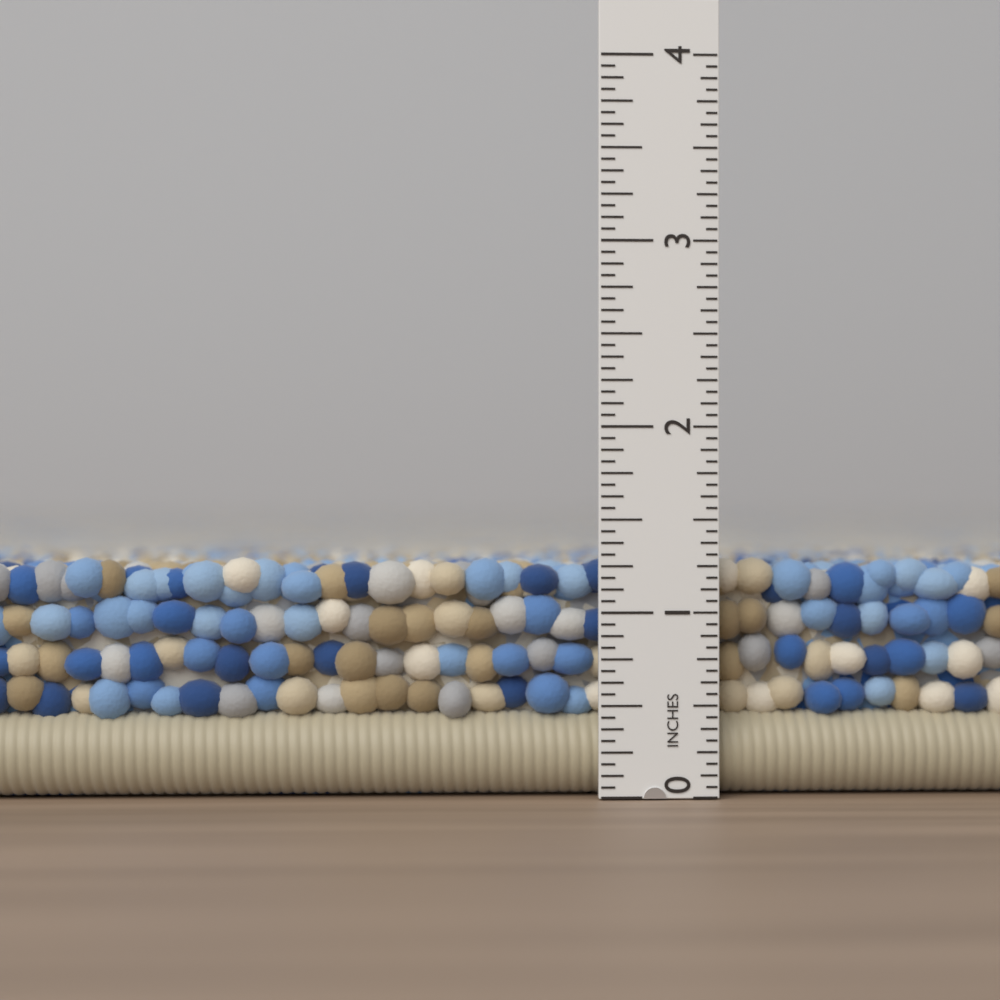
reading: 1.3125 in
